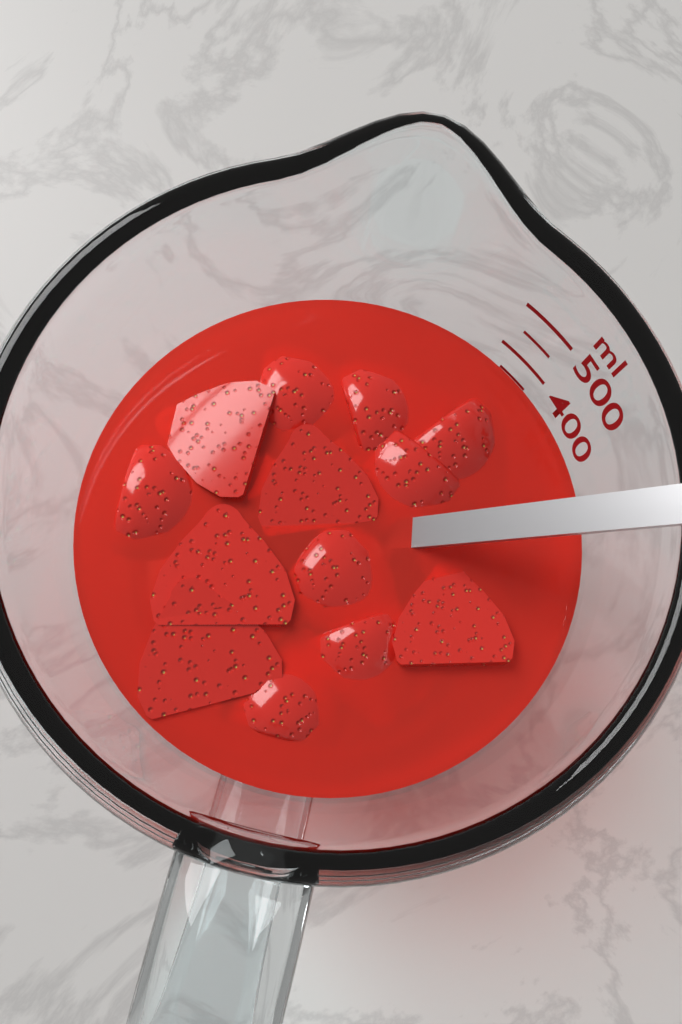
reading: 350 ml
